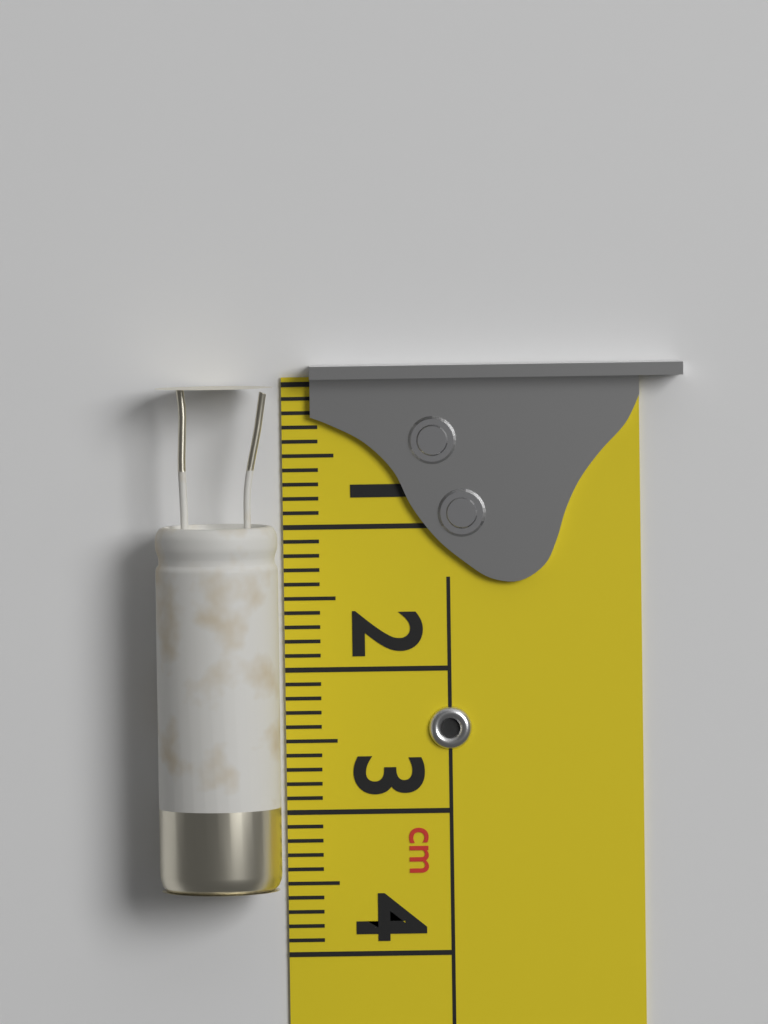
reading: 3.5 cm
